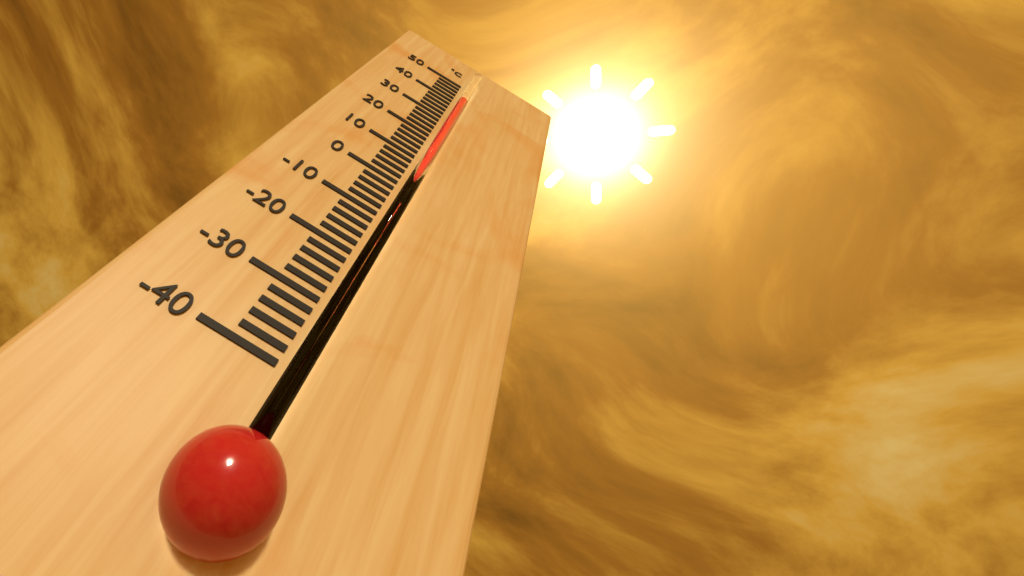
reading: 40 °C
